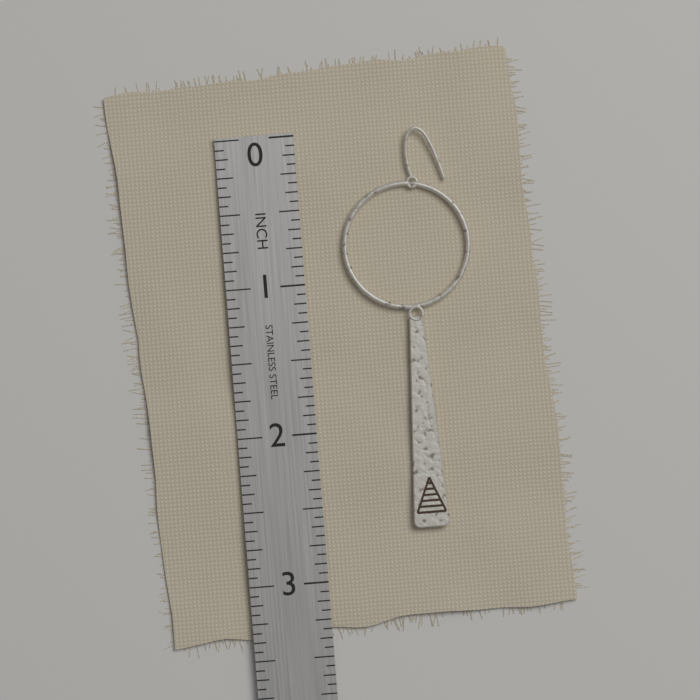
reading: 2.6875 in
